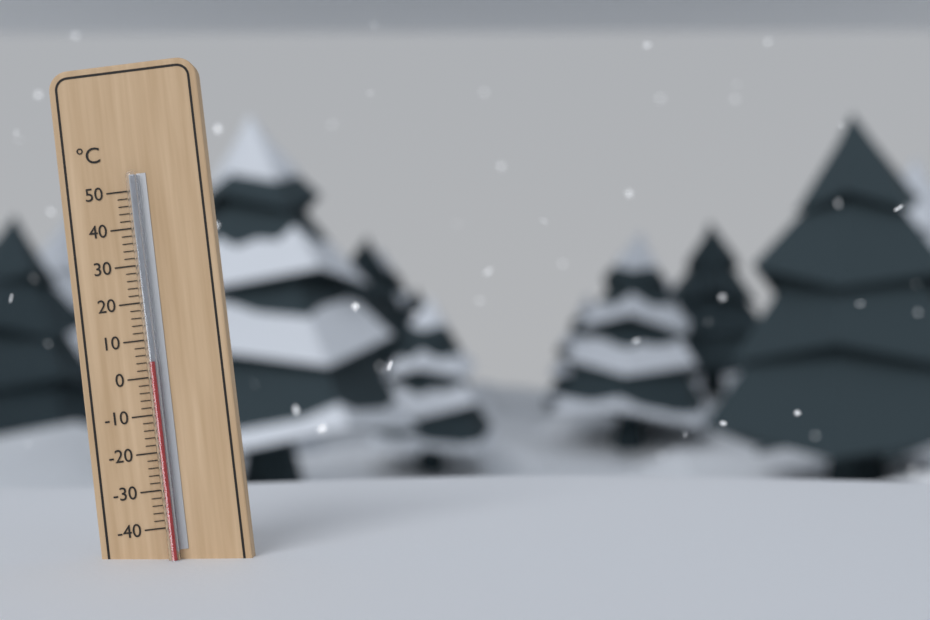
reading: 4 °C
